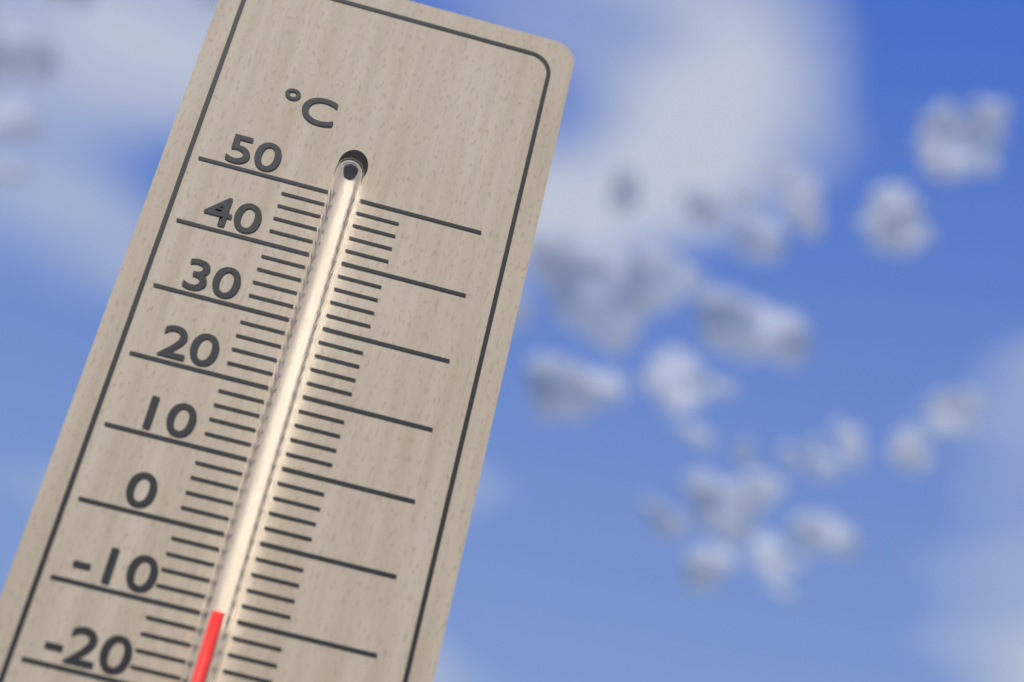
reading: -10 °C
